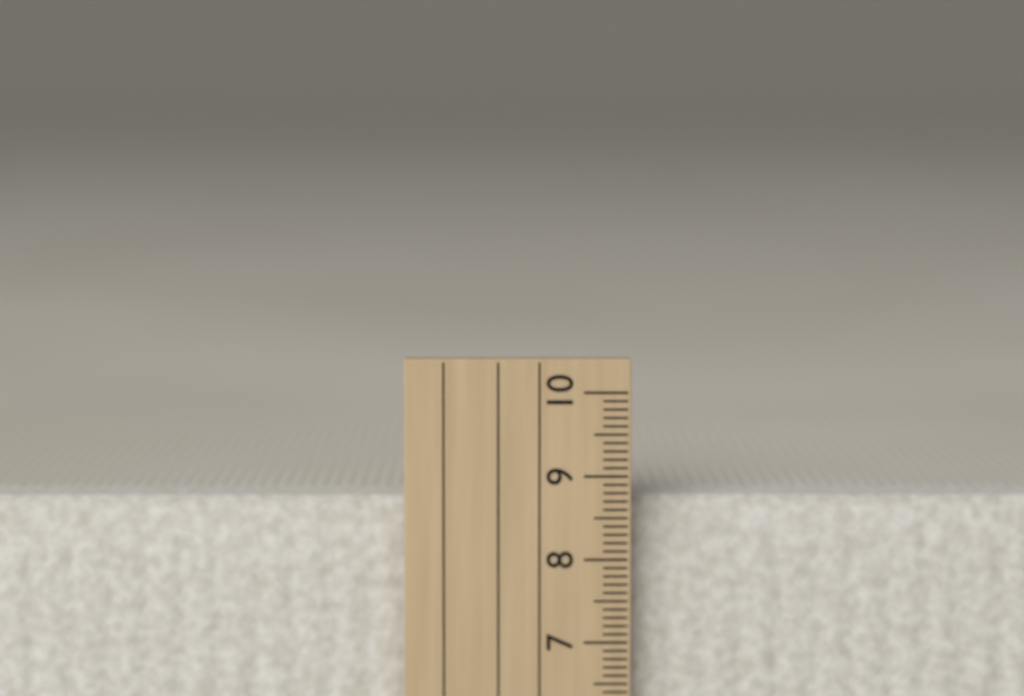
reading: 8.7 cm
